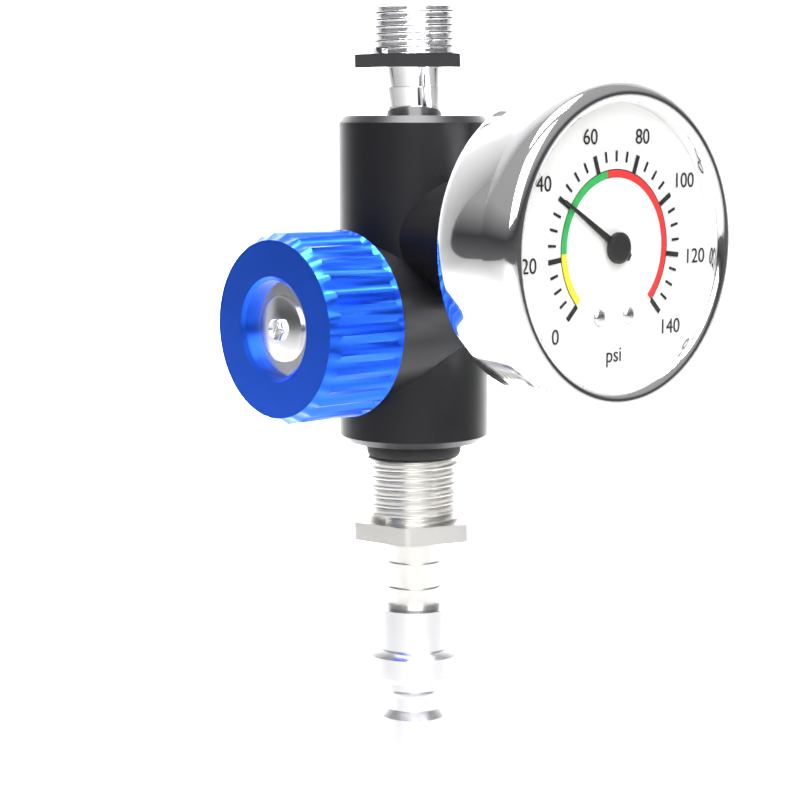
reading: 40 psi
